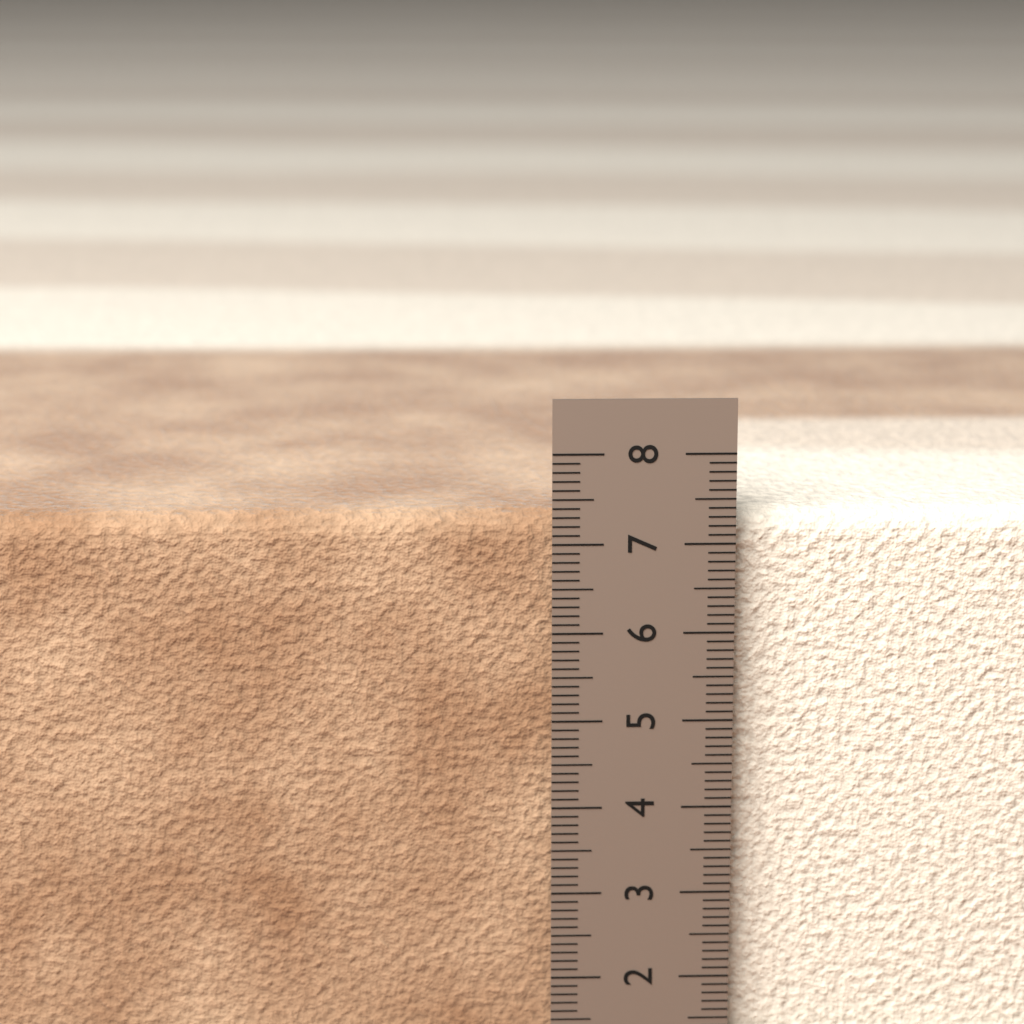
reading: 7.3 cm
